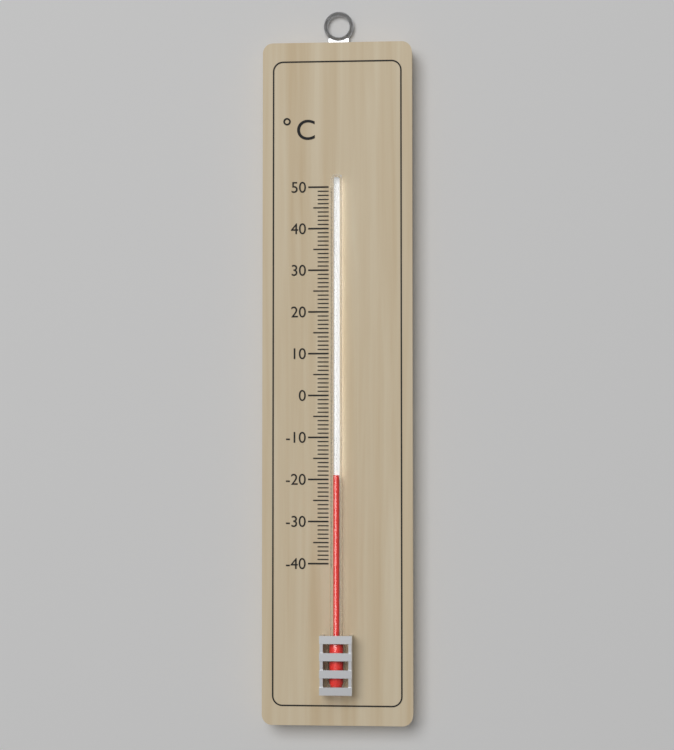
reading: -19 °C
